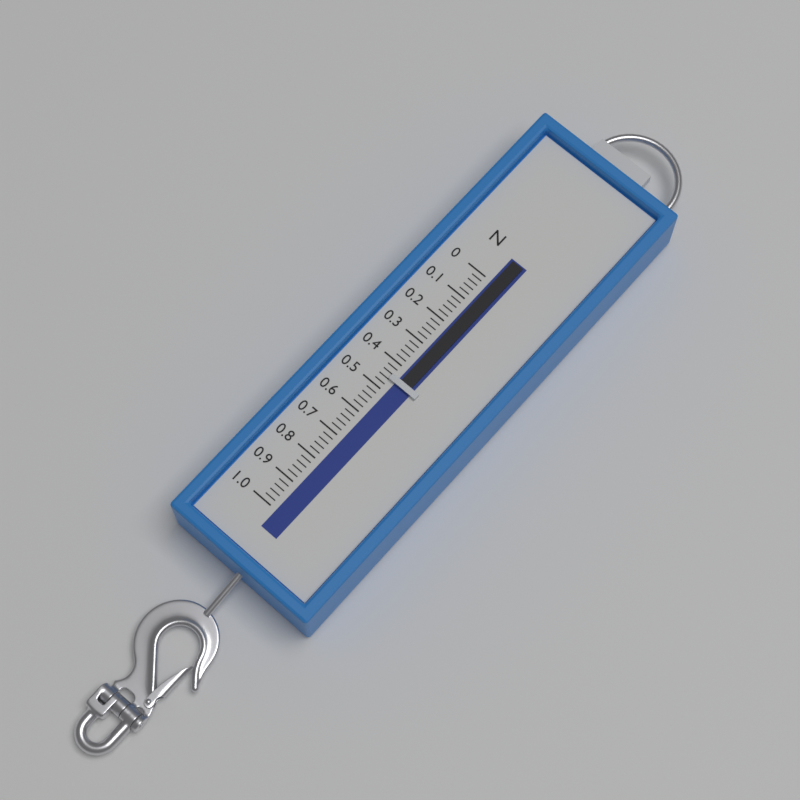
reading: 0.46 N
